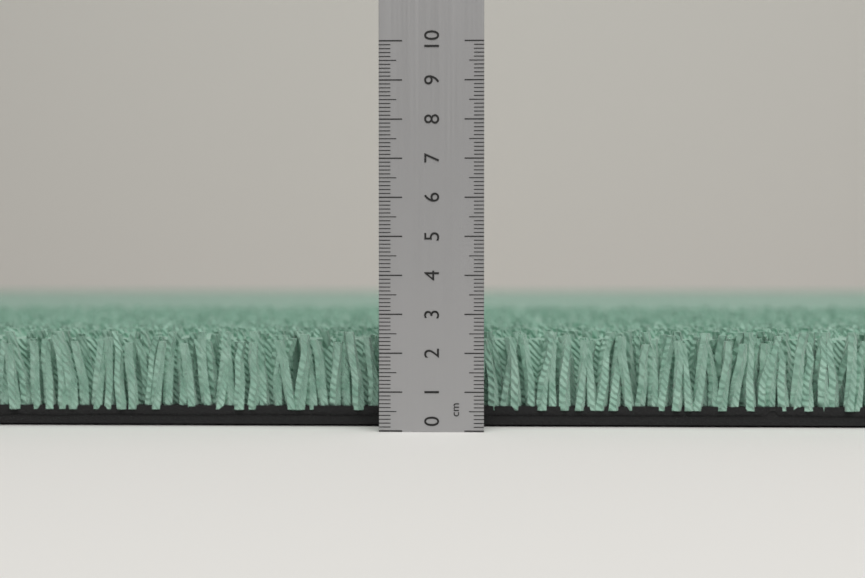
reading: 2.5 cm
